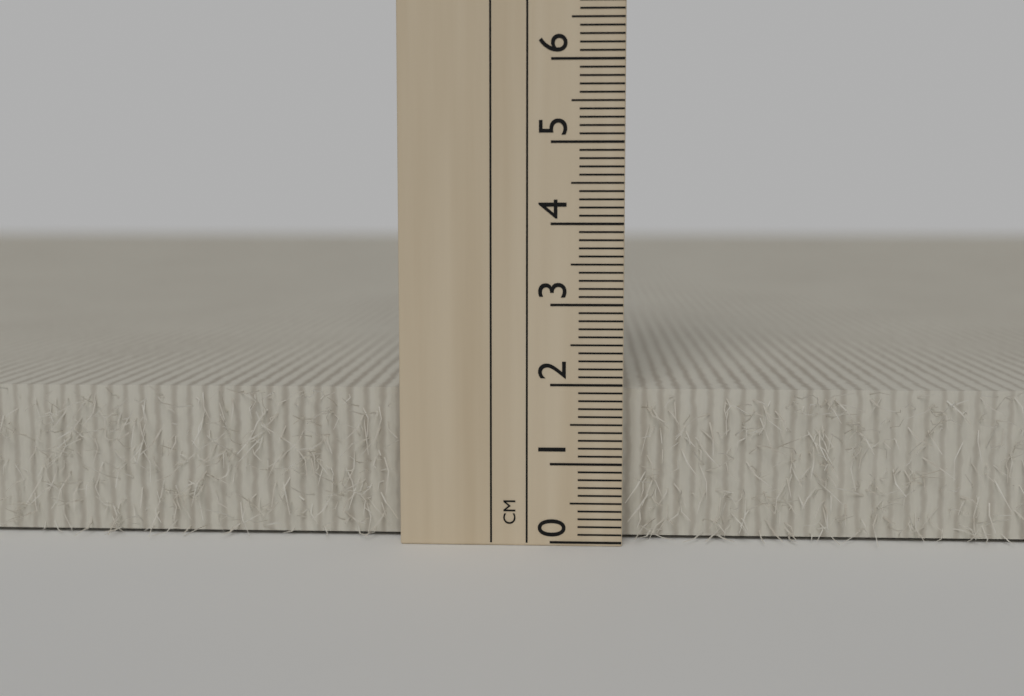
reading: 1.9 cm
